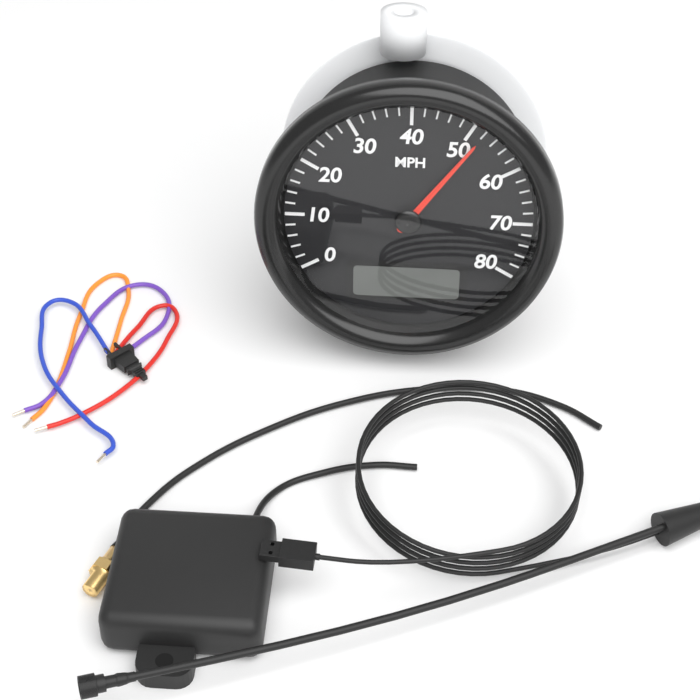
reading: 52 MPH
